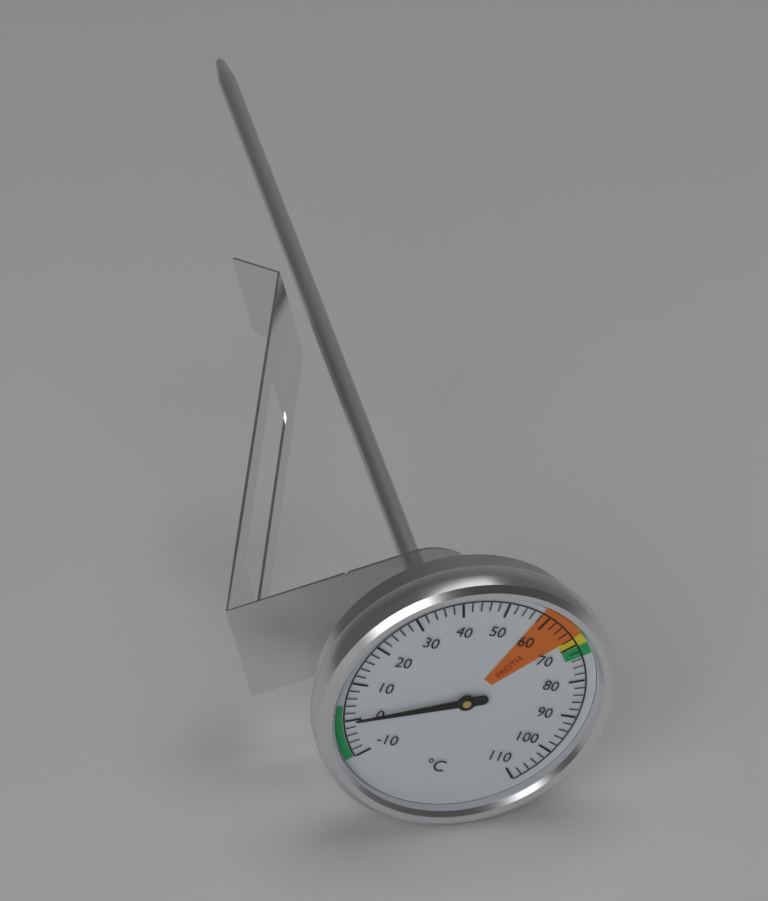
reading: 0 °C
